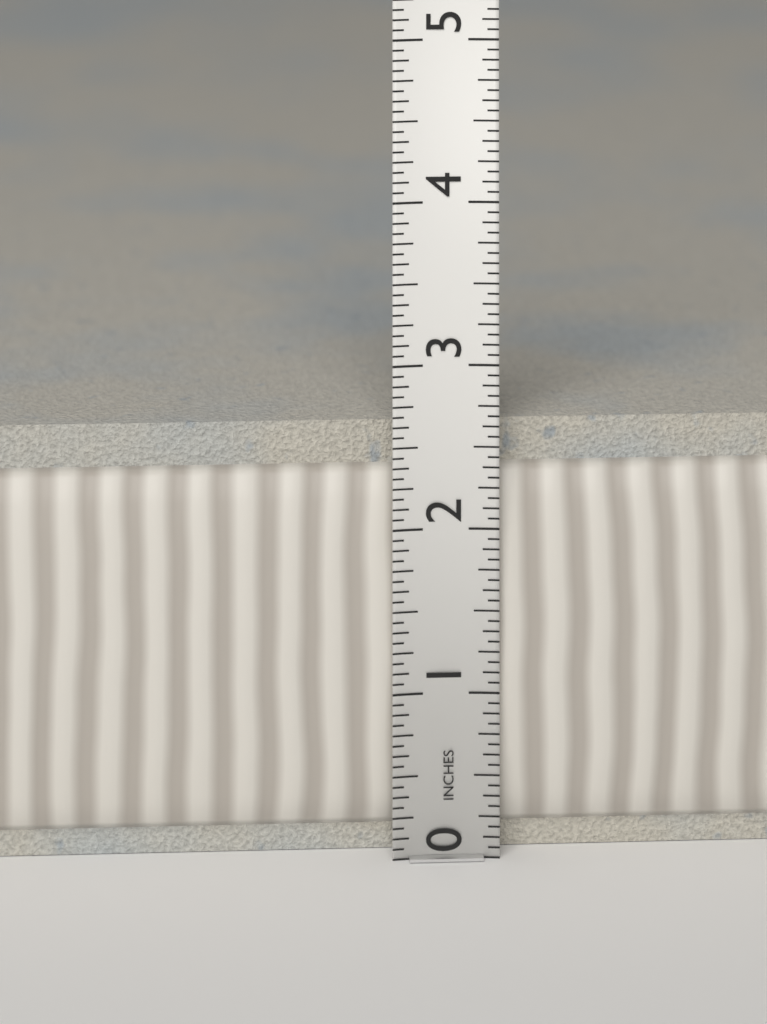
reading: 2.6250 in
